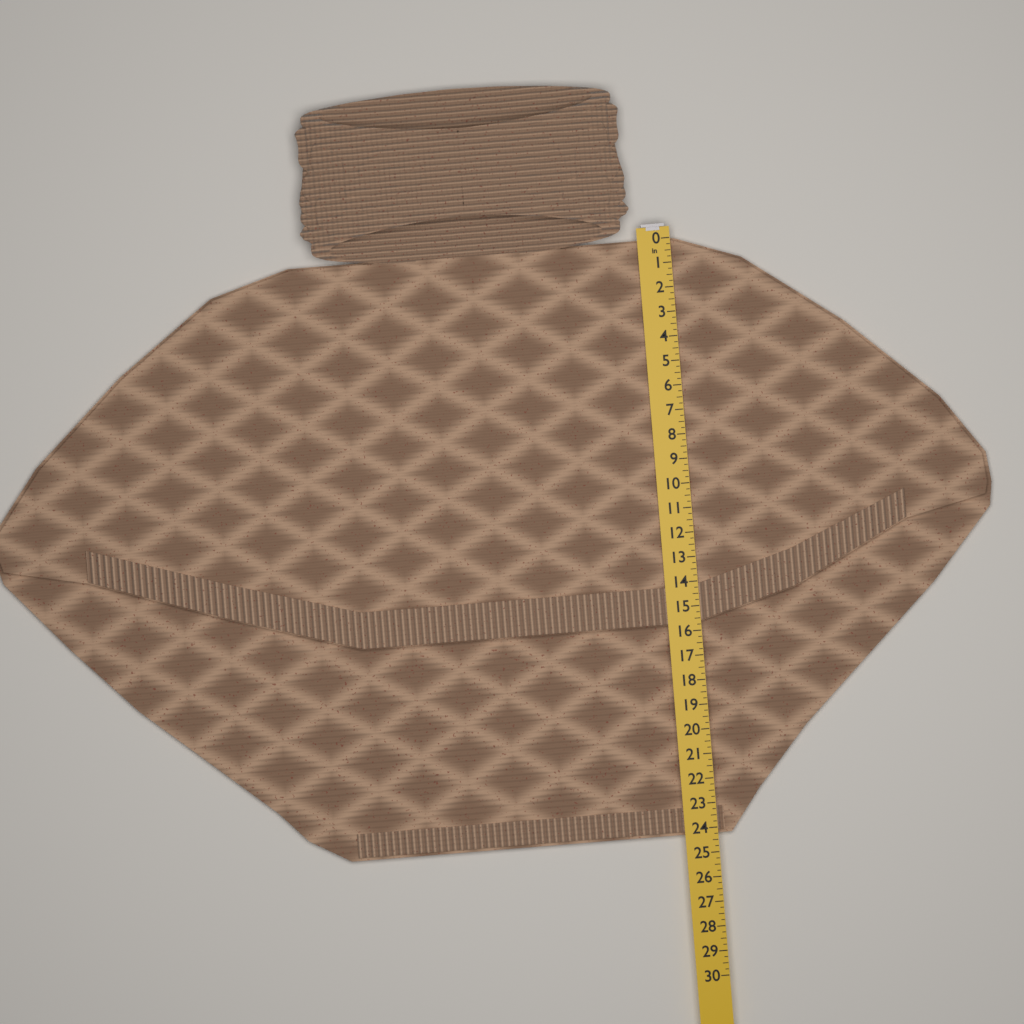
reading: 24.25 in
